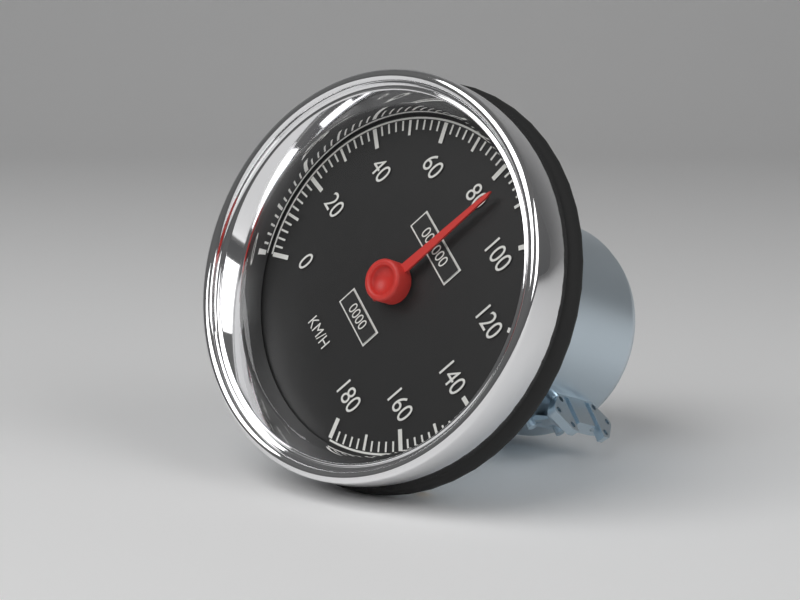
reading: 84 km/h
